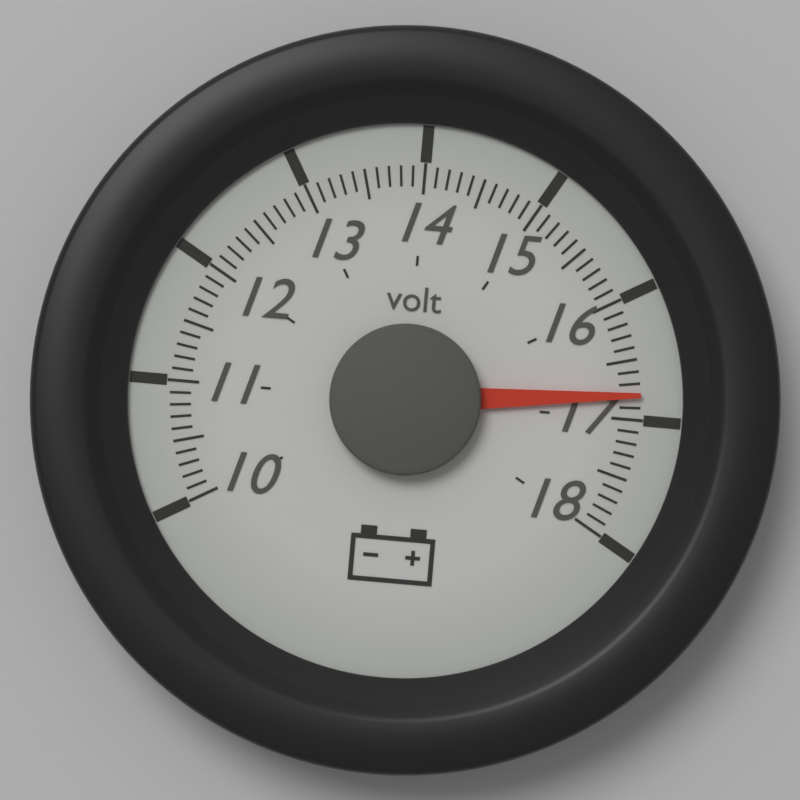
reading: 16.8 volt
